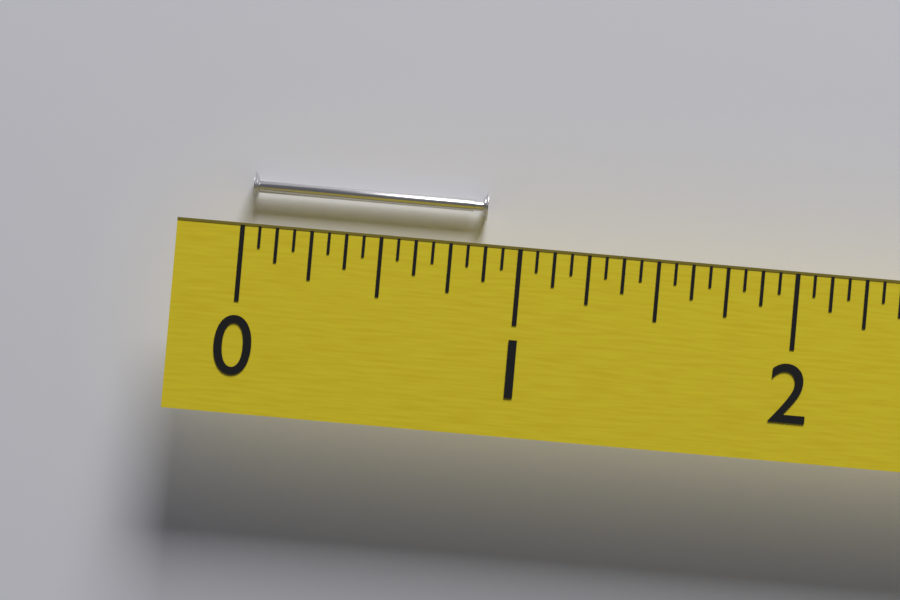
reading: 0.8750 (no unit)
